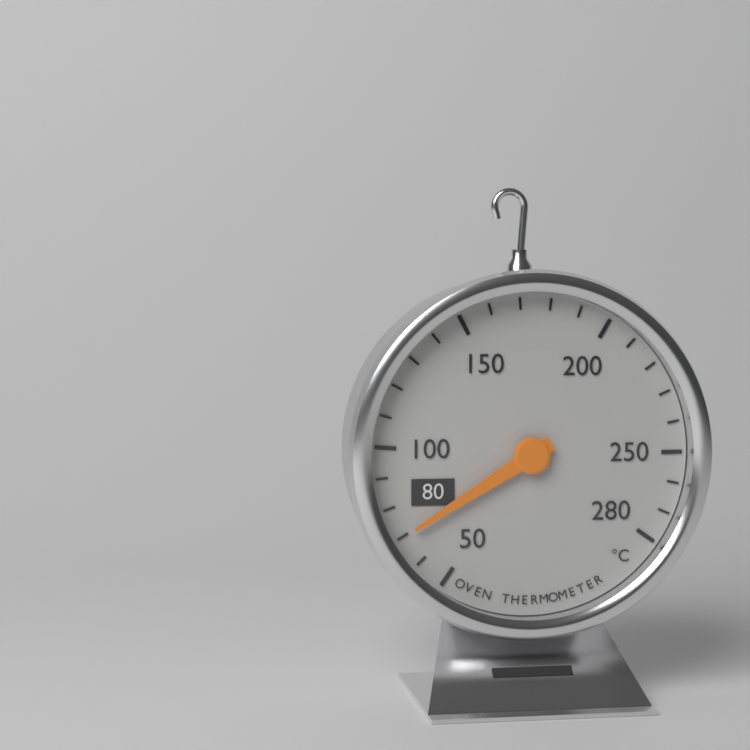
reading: 70 °C
